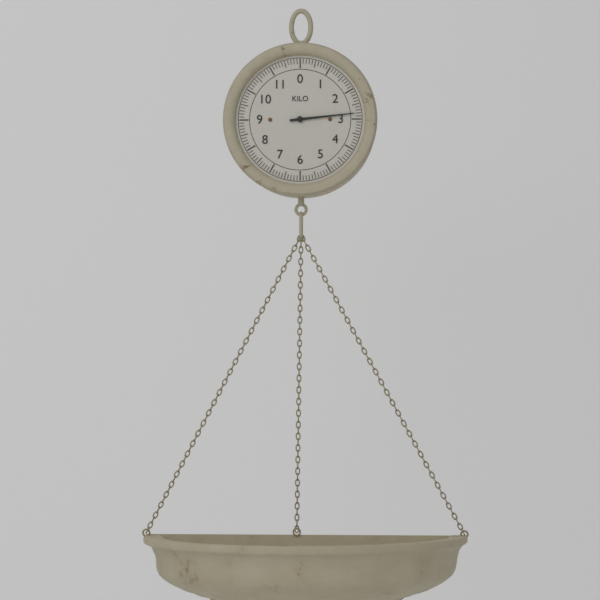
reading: 2.8 kg
